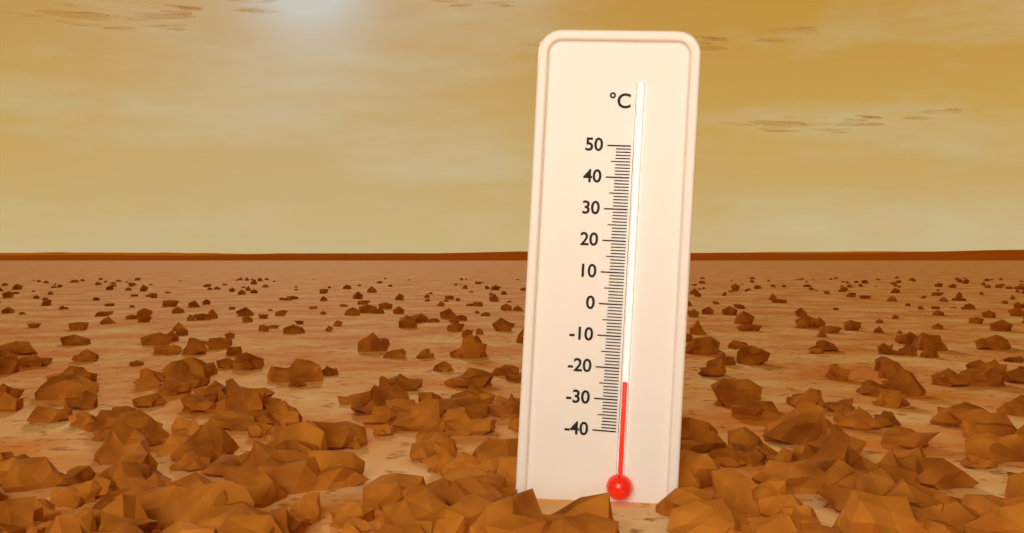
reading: -24 °C
